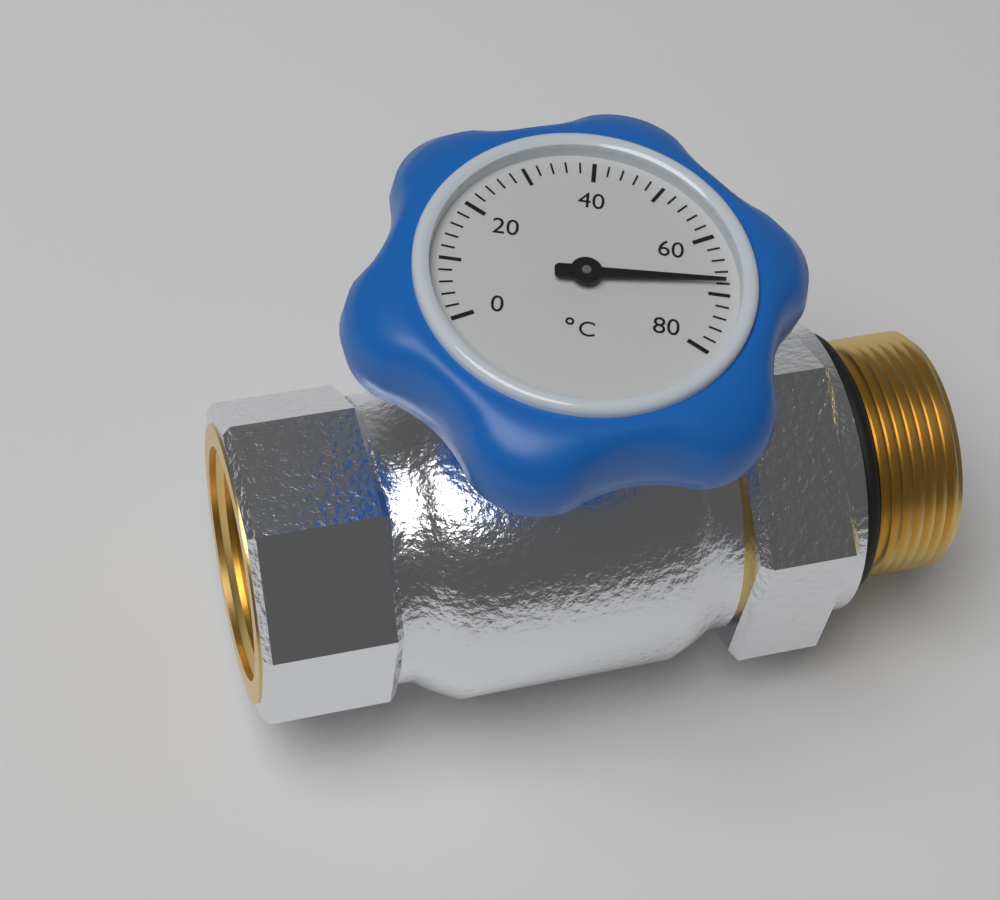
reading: 68 °C
